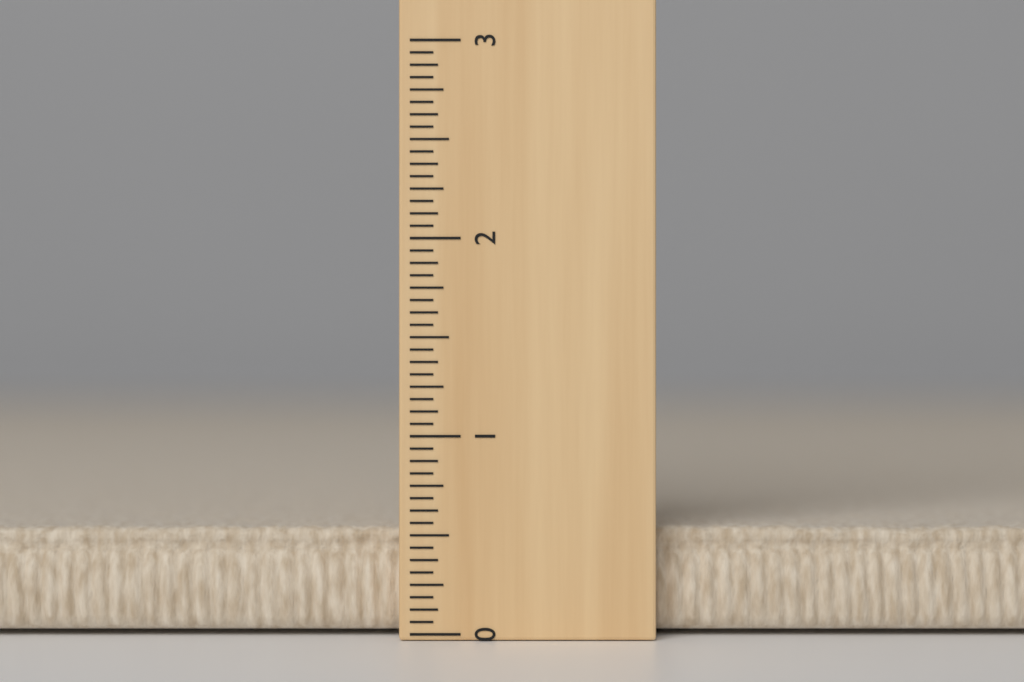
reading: 0.5300 (no unit)
